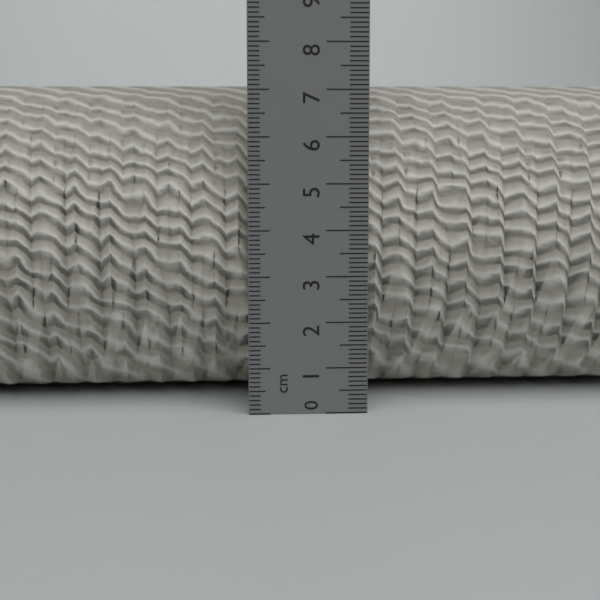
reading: 7.1 cm
